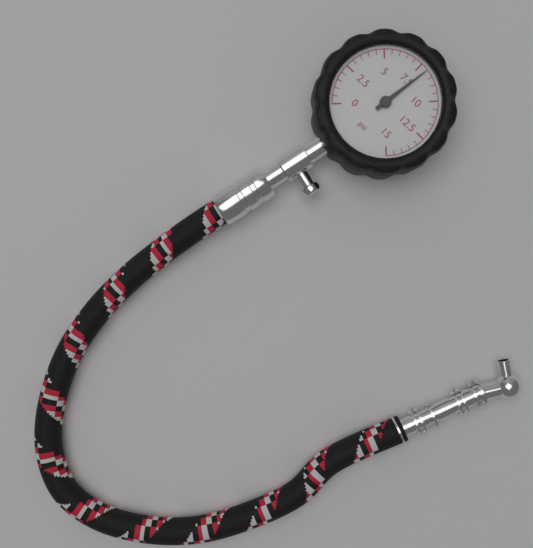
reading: 8.0 psi
